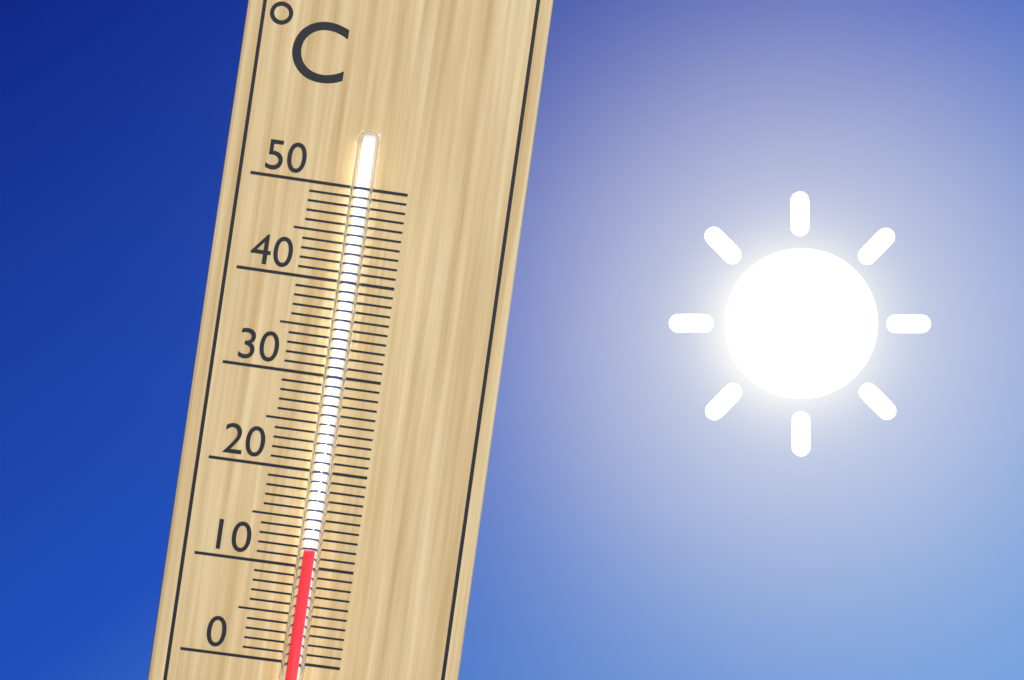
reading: 12 °C
